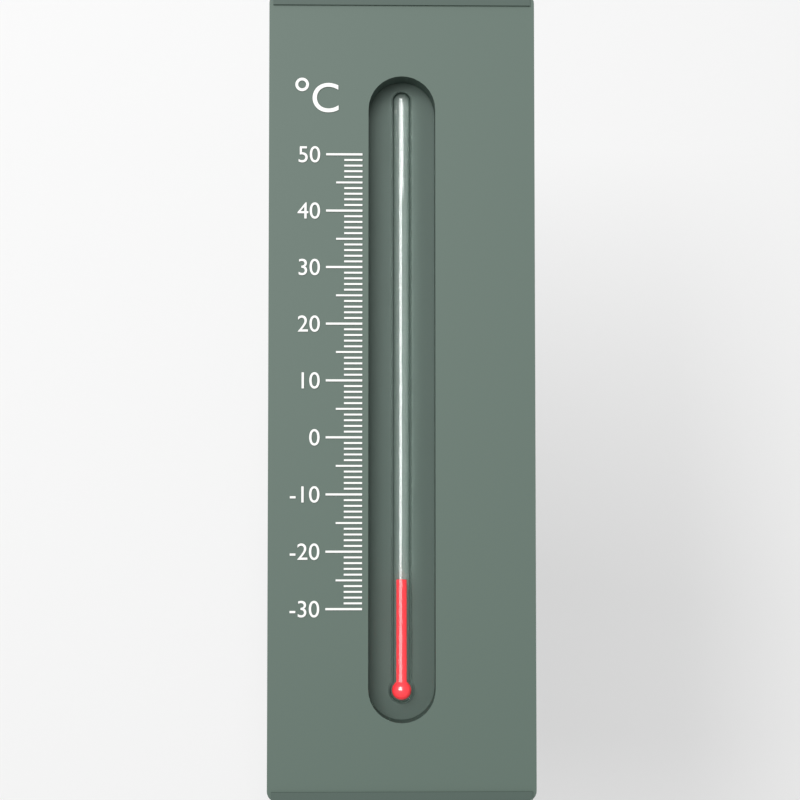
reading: -25 °C
